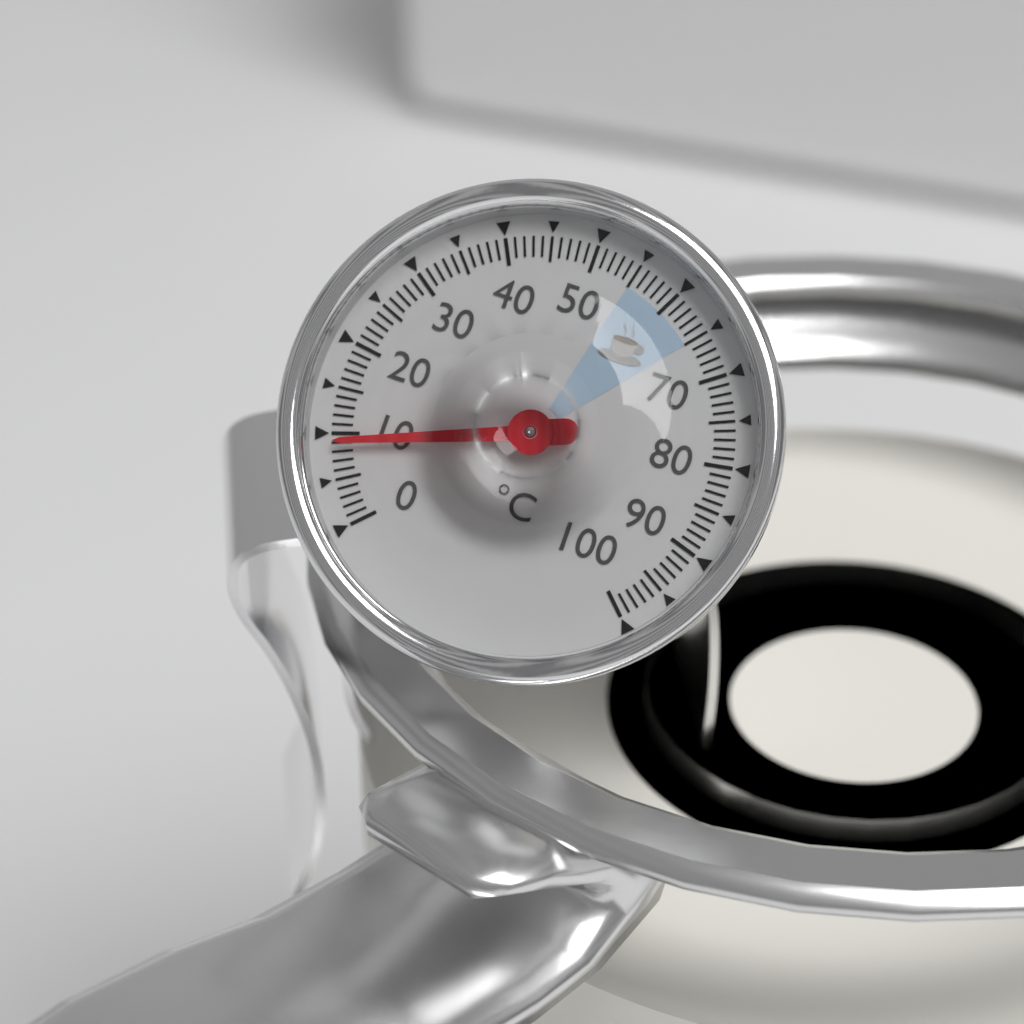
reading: 9 °C
